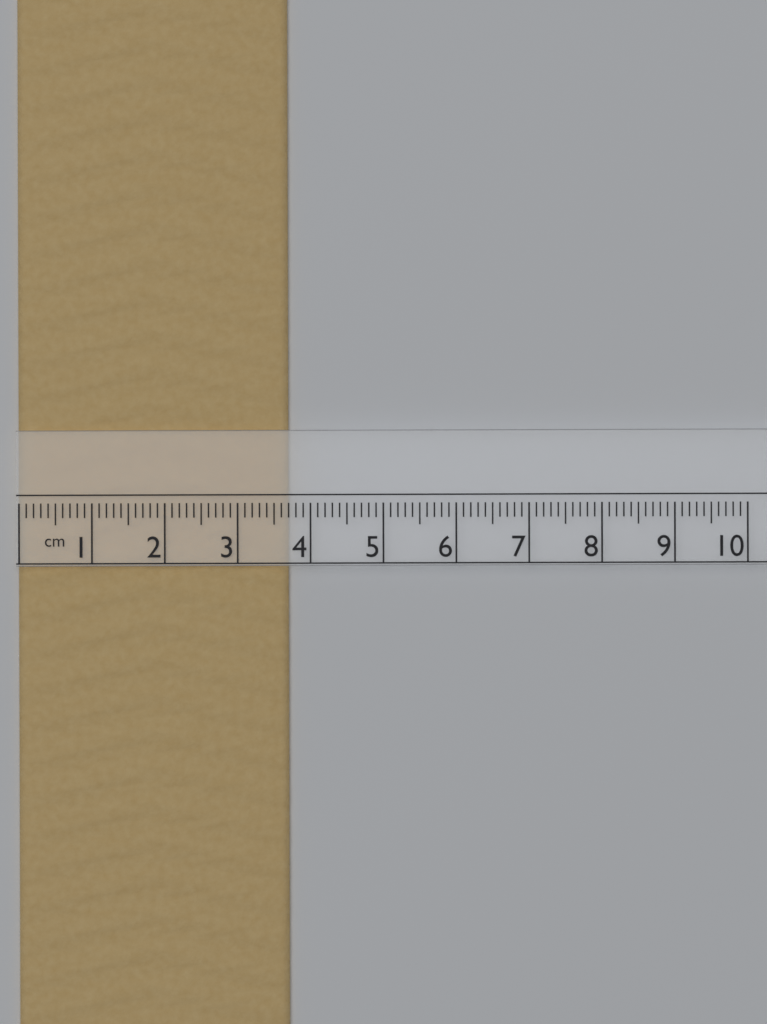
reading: 3.7 cm
